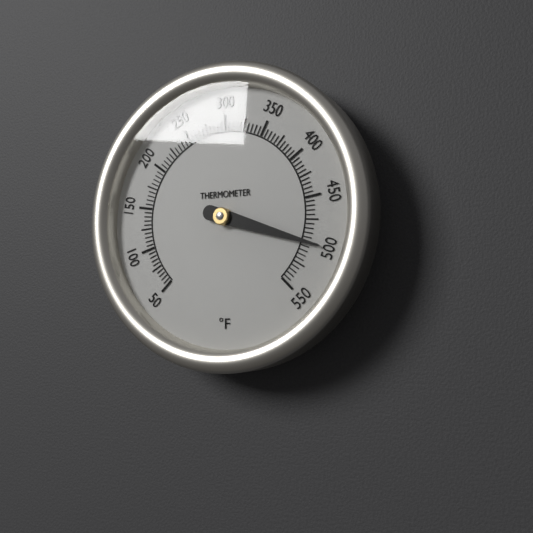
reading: 500 °F
